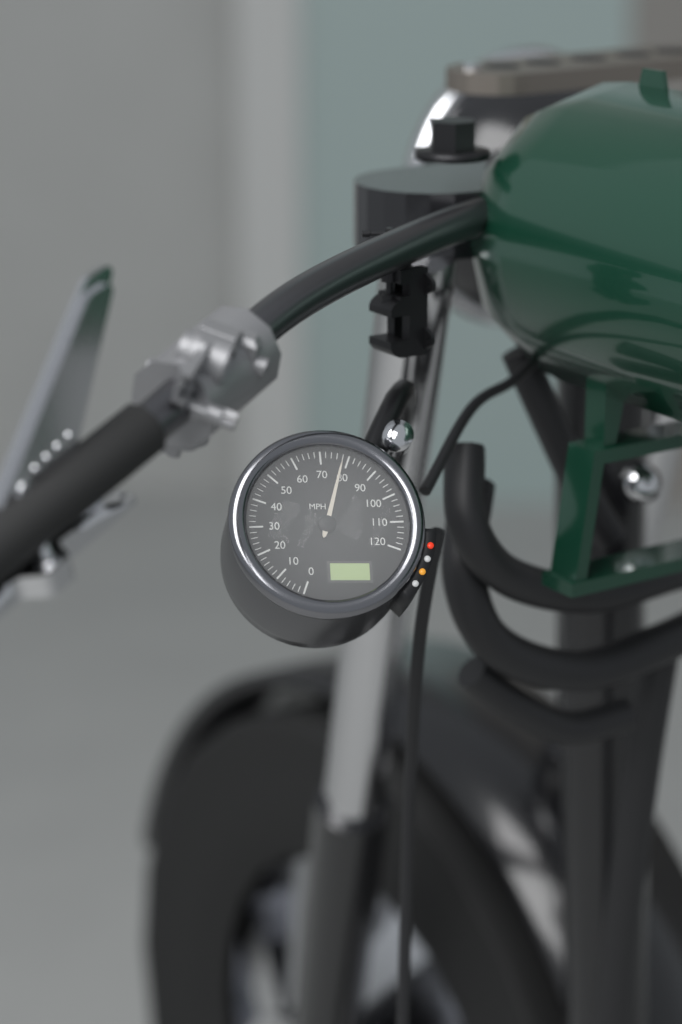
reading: 78 MPH
